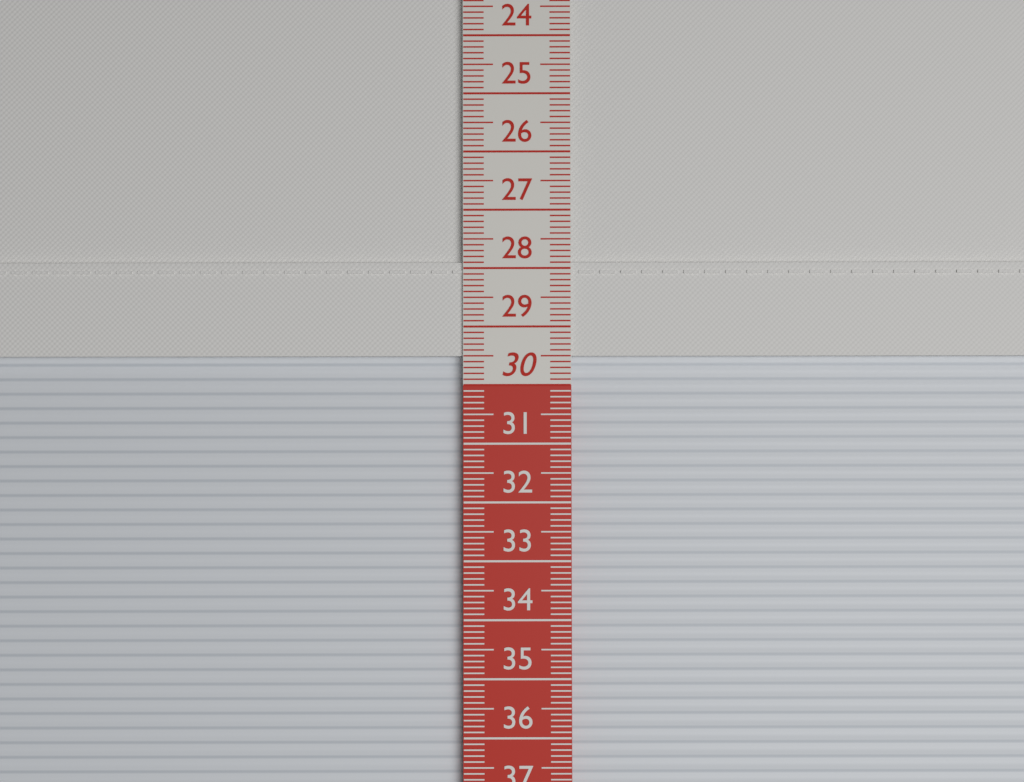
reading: 29.5 cm
